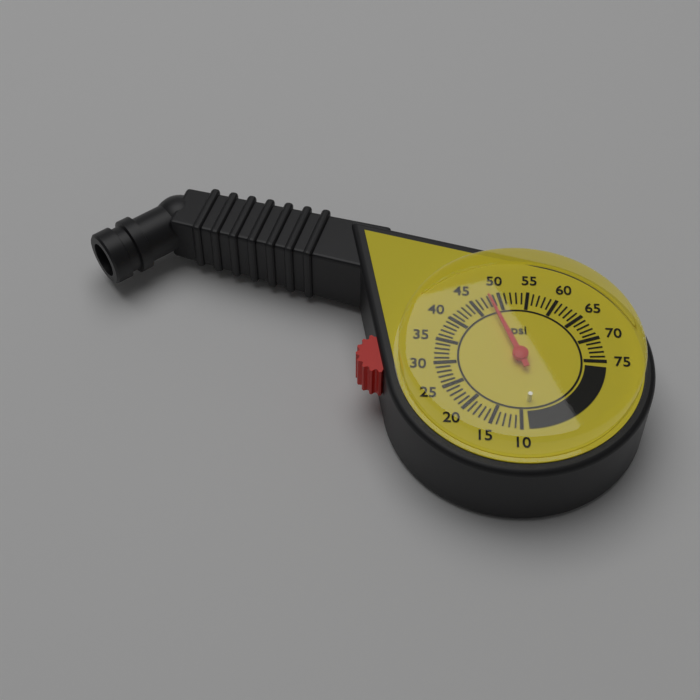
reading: 48 psi
